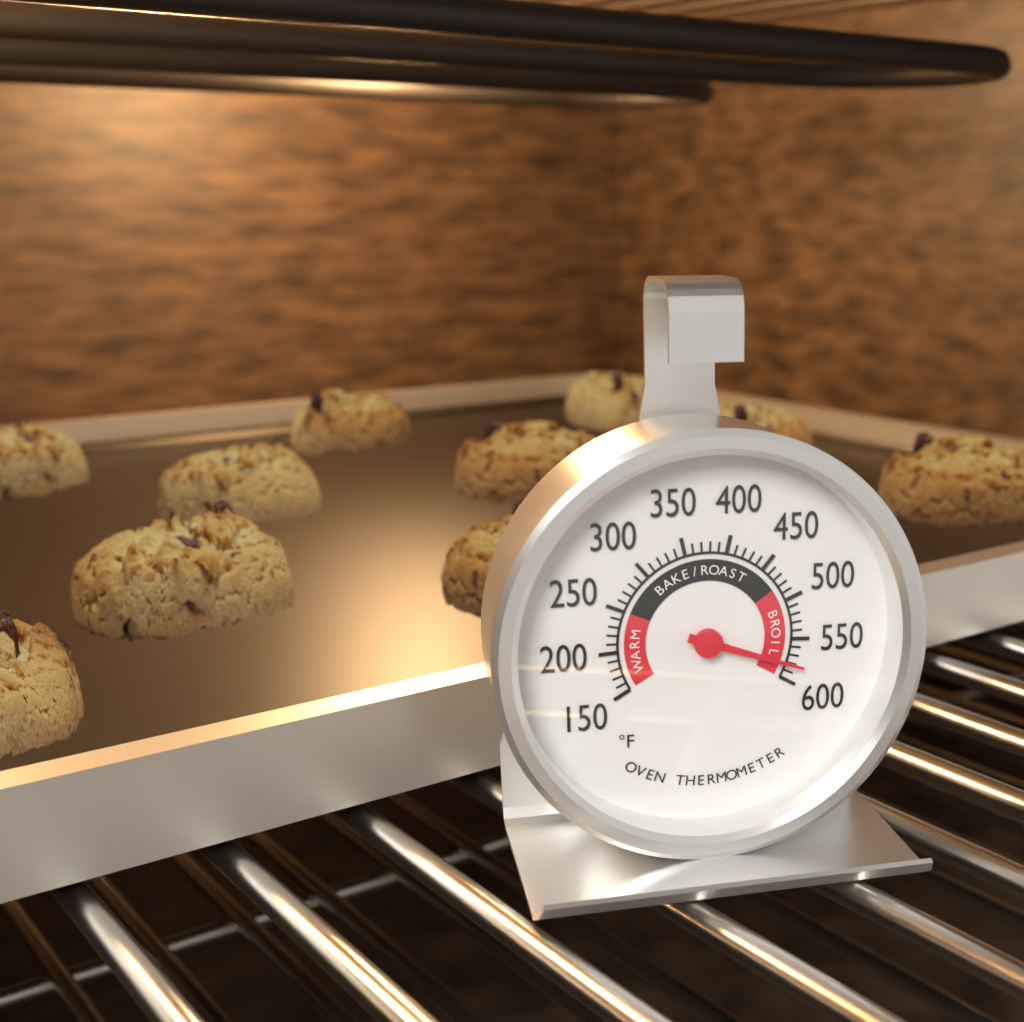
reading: 580 °F
